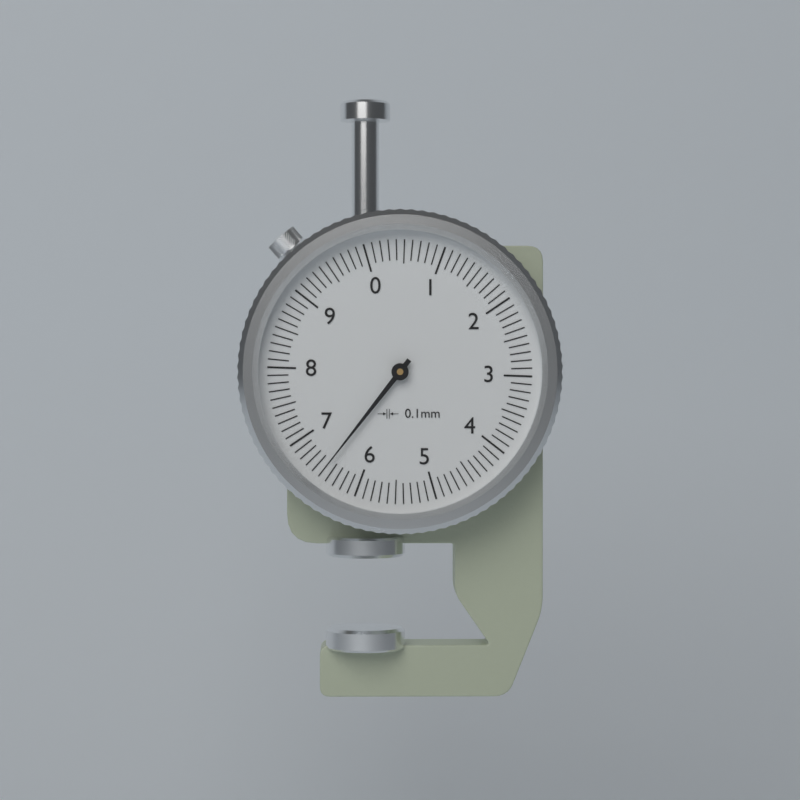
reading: 6.5 mm
